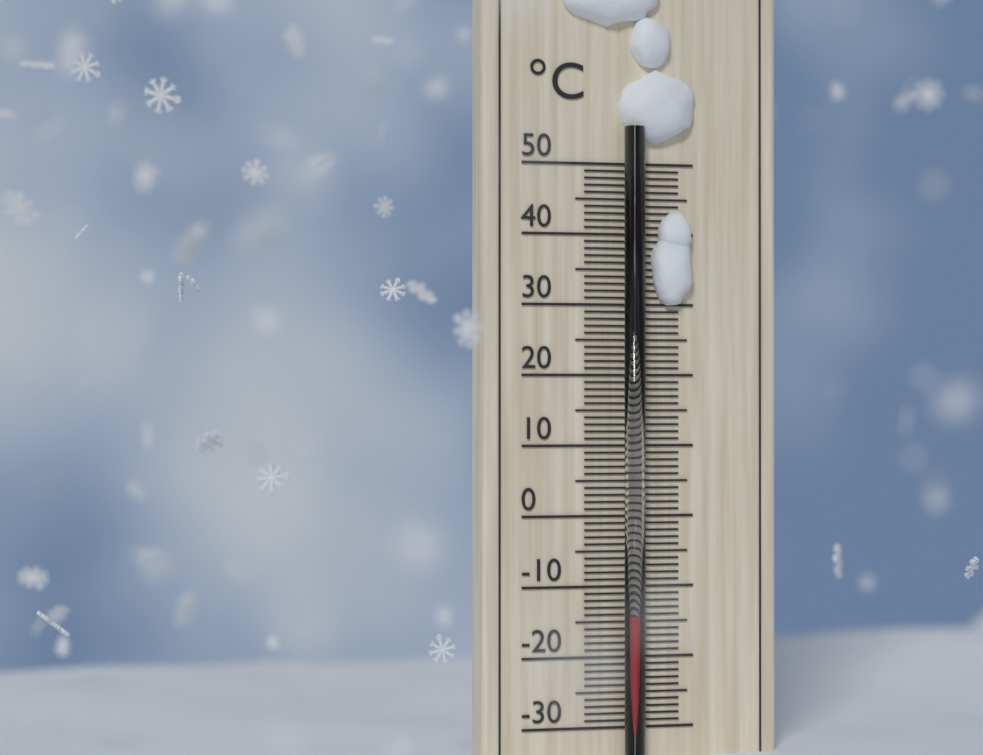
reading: -14 °C
